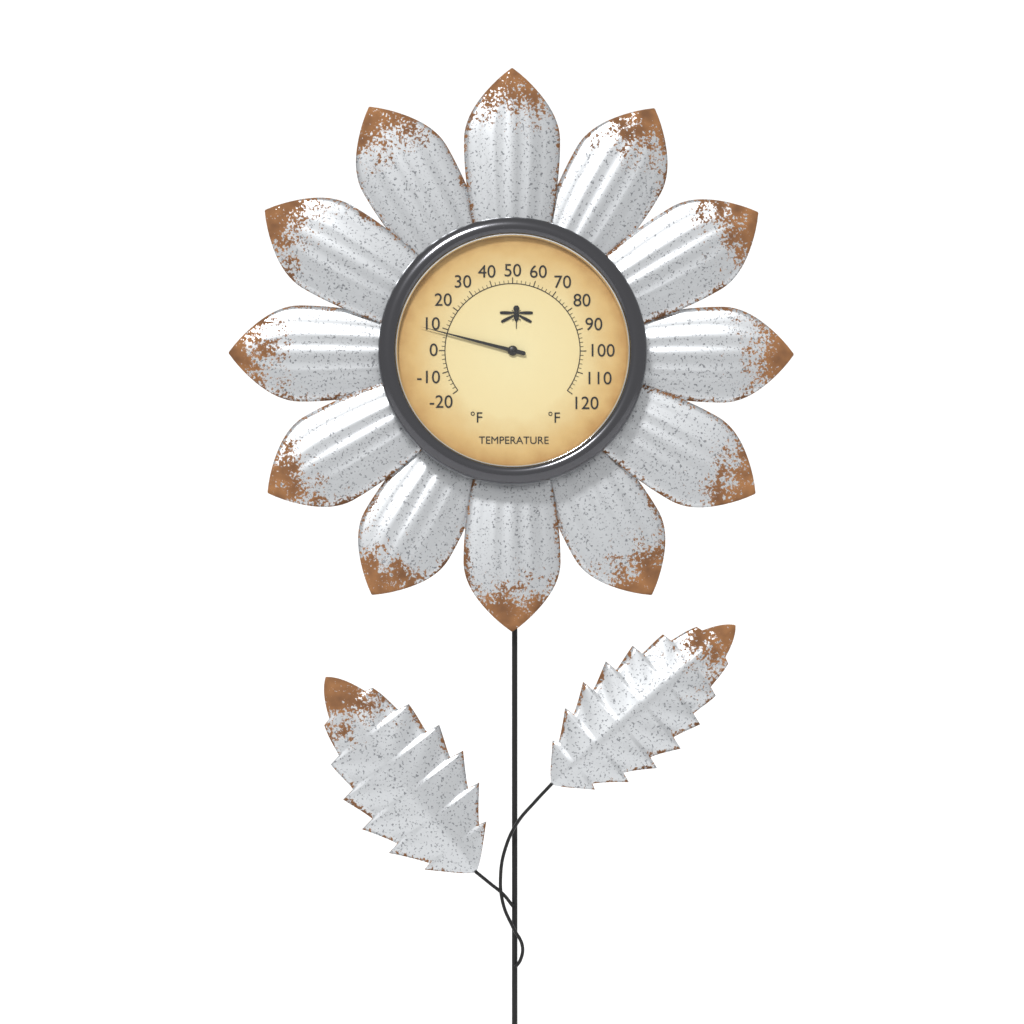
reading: 8 °F
